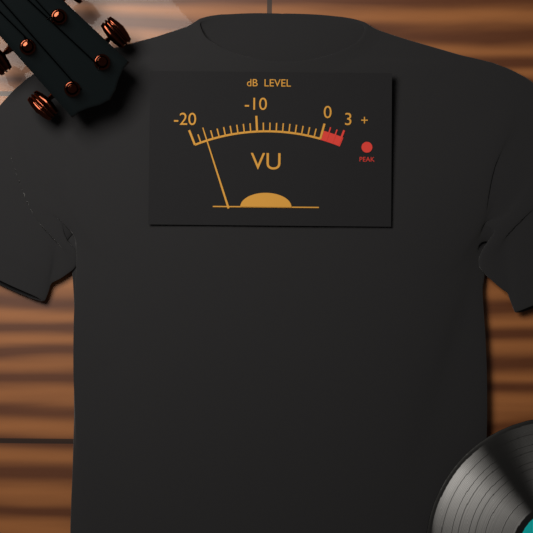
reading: -18 dB
